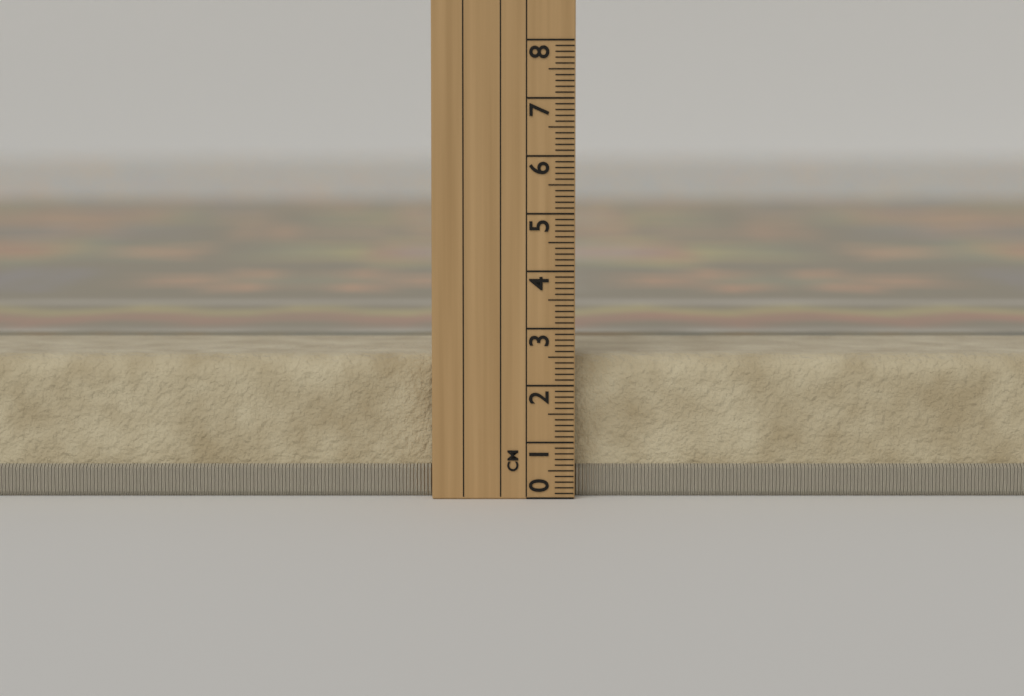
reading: 2.5 cm
